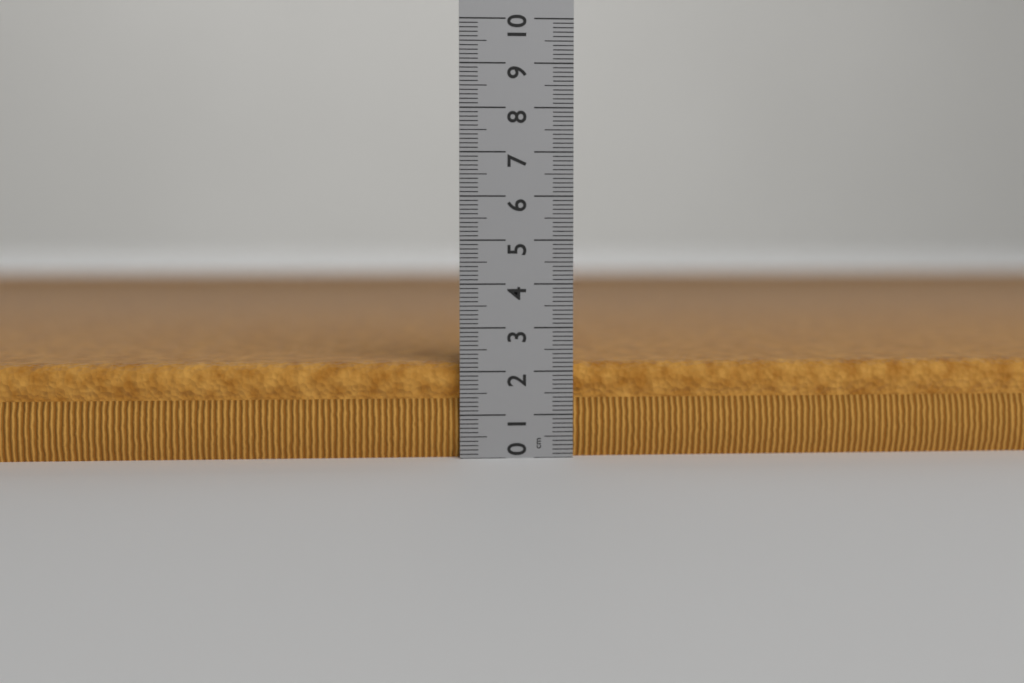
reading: 2.2 cm
